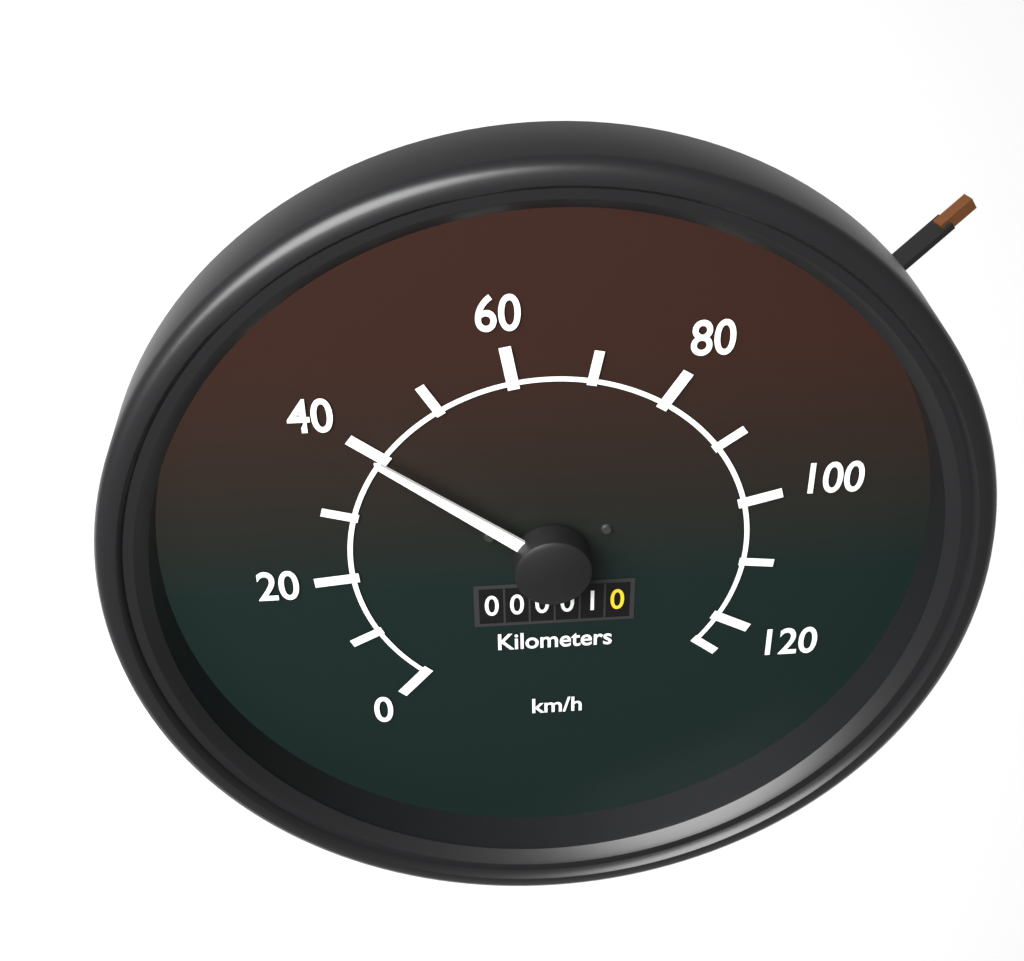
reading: 40 km/h
